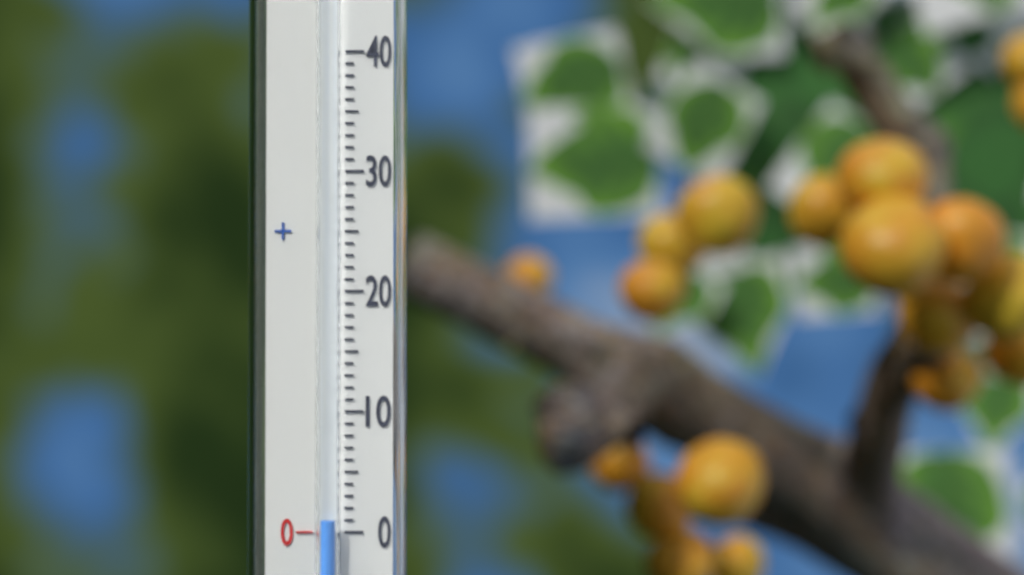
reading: 1 (no unit)
